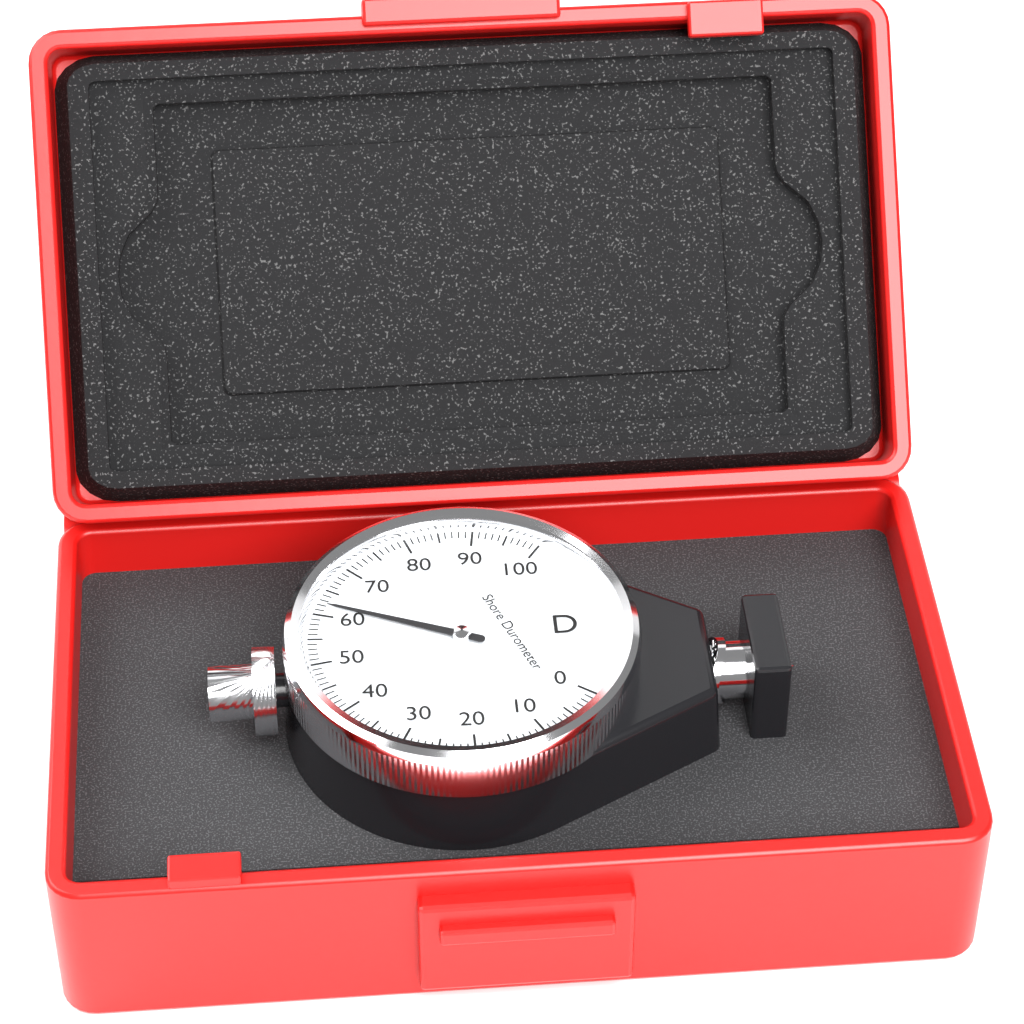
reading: 62 Shore D
